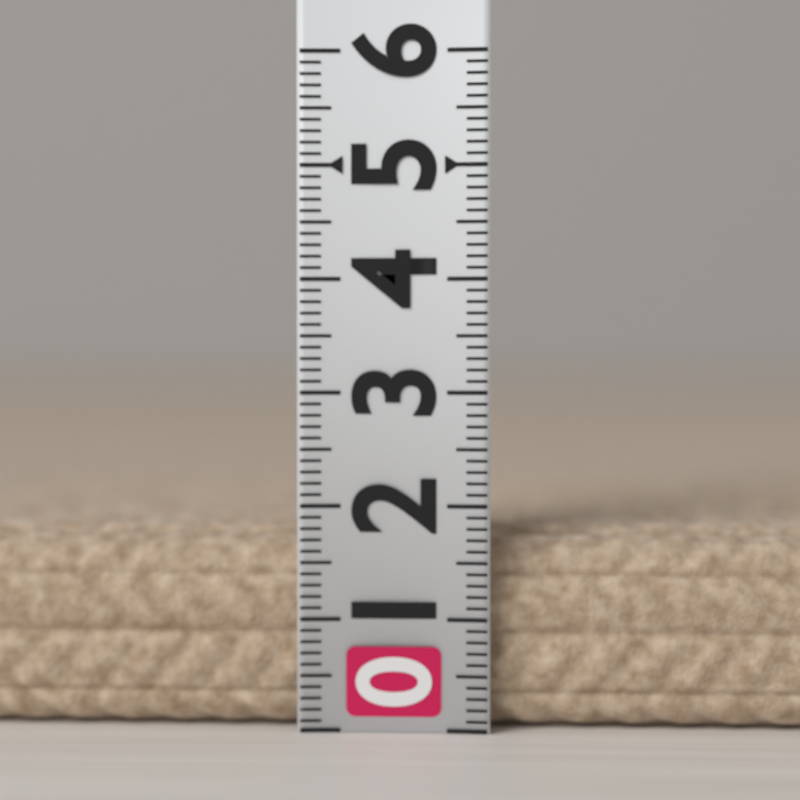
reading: 1.8 (no unit)
